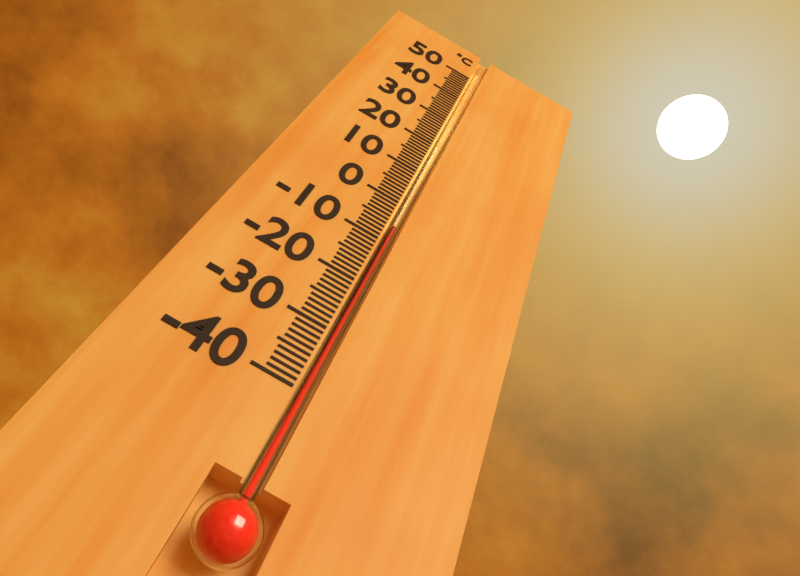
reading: -6 °C
